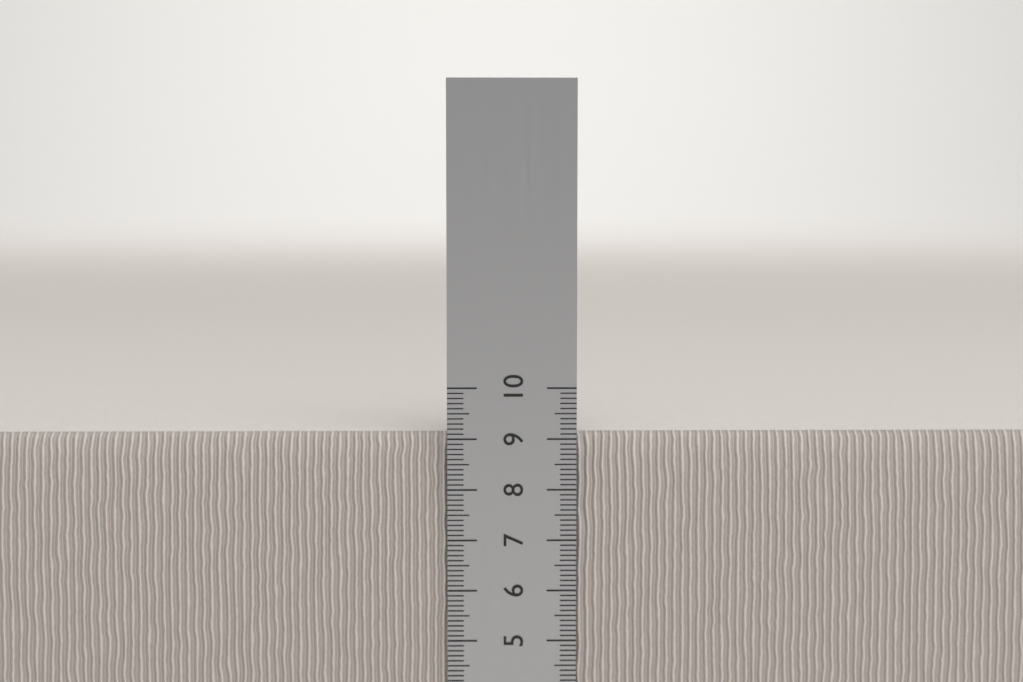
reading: 9.1 cm
